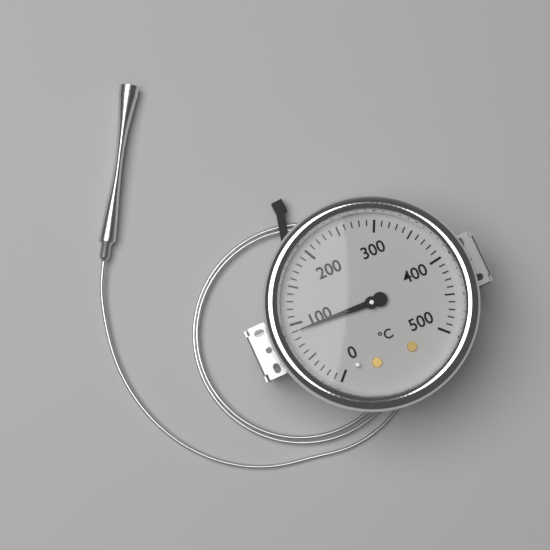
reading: 90 °C
